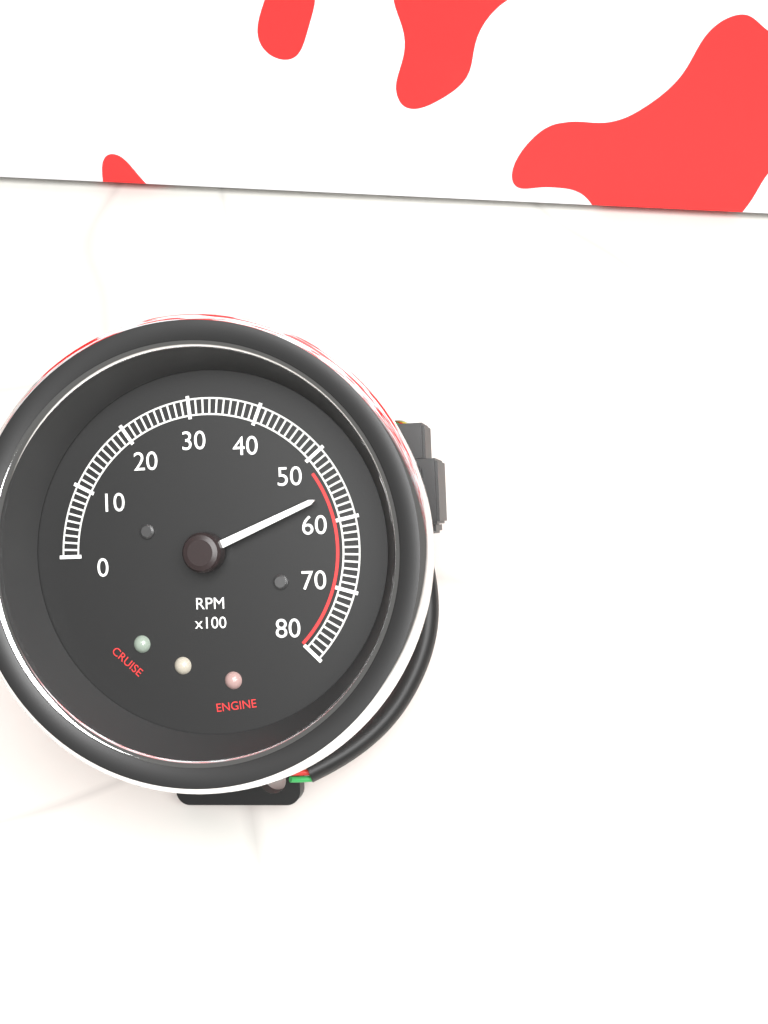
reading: 5600 RPM
